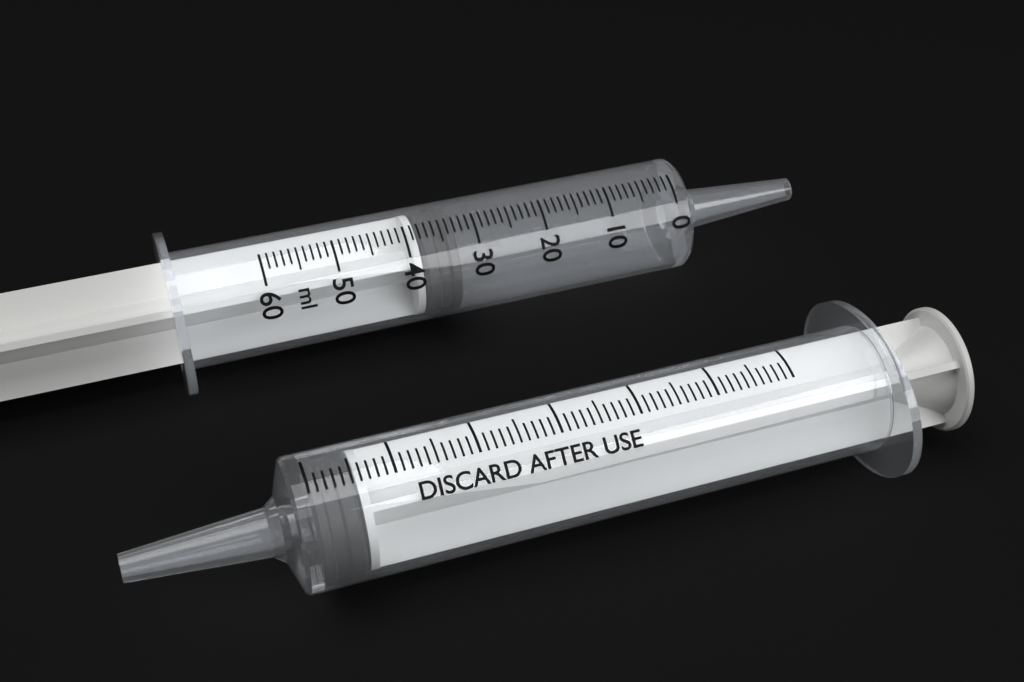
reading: 33 ml
